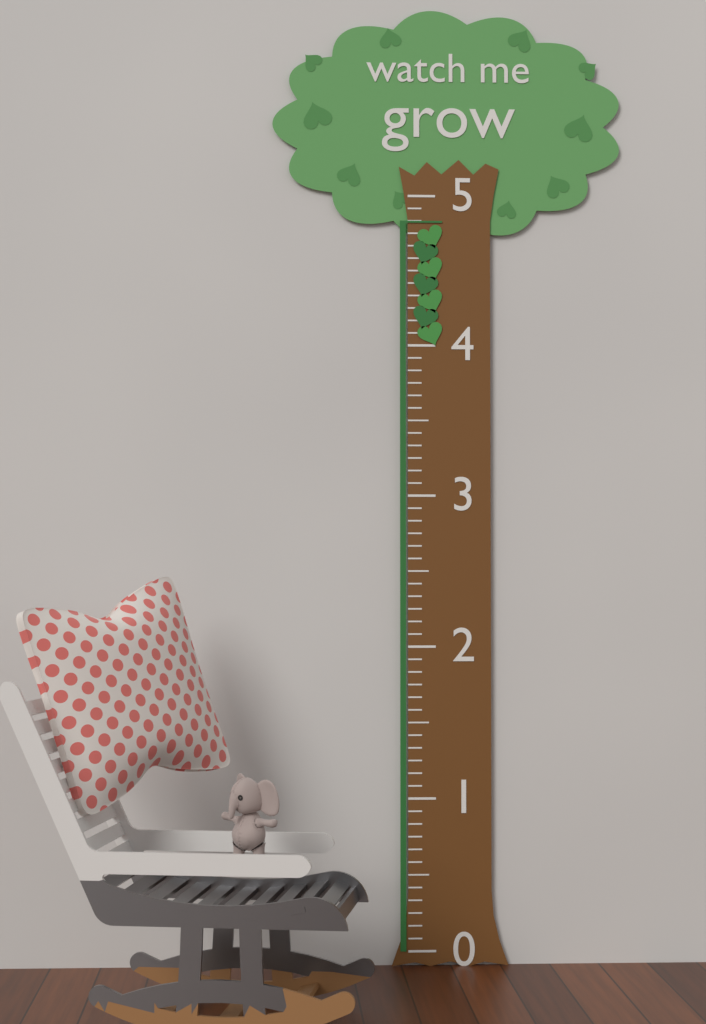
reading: 4.833333 (no unit)
